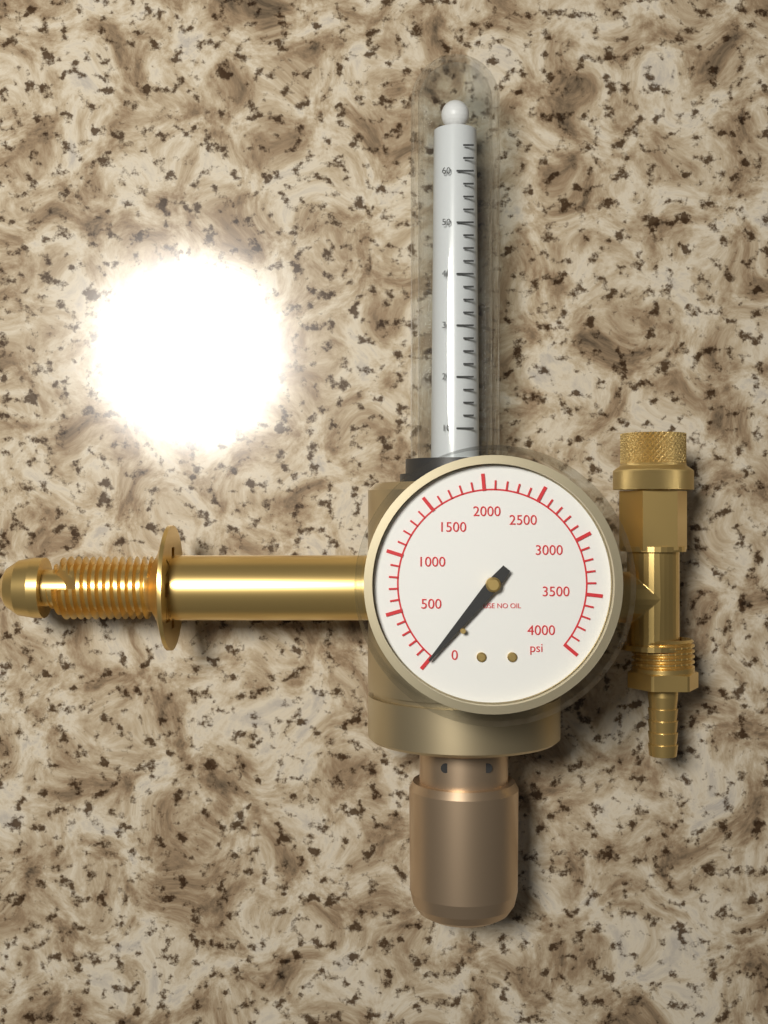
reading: 0 psi
